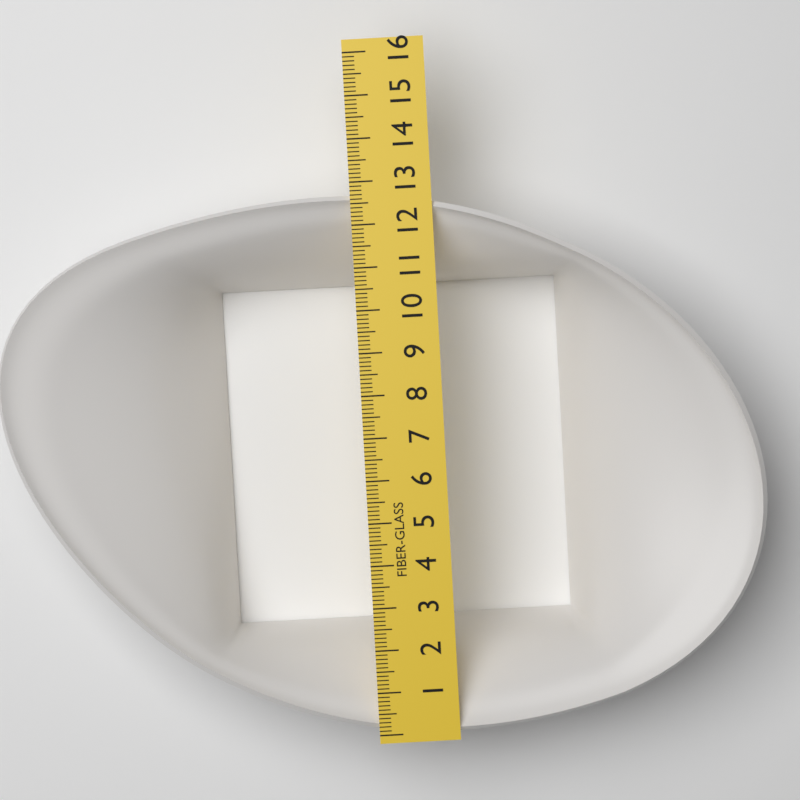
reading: 12.7 (no unit)
